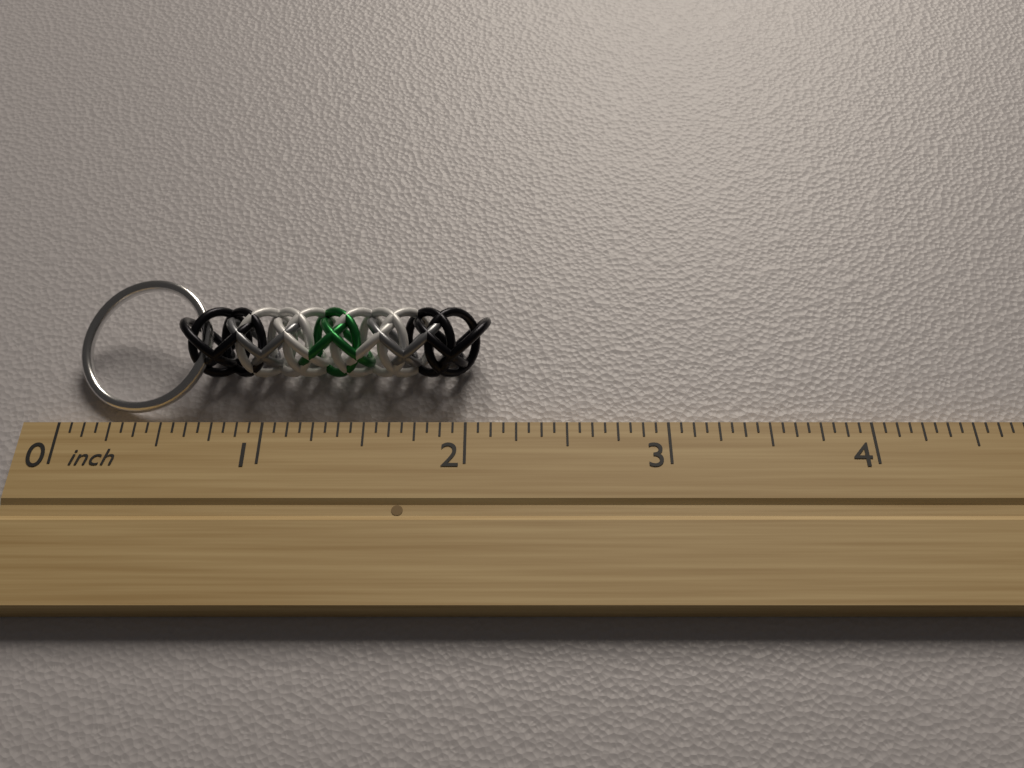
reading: 2.1250 inch
